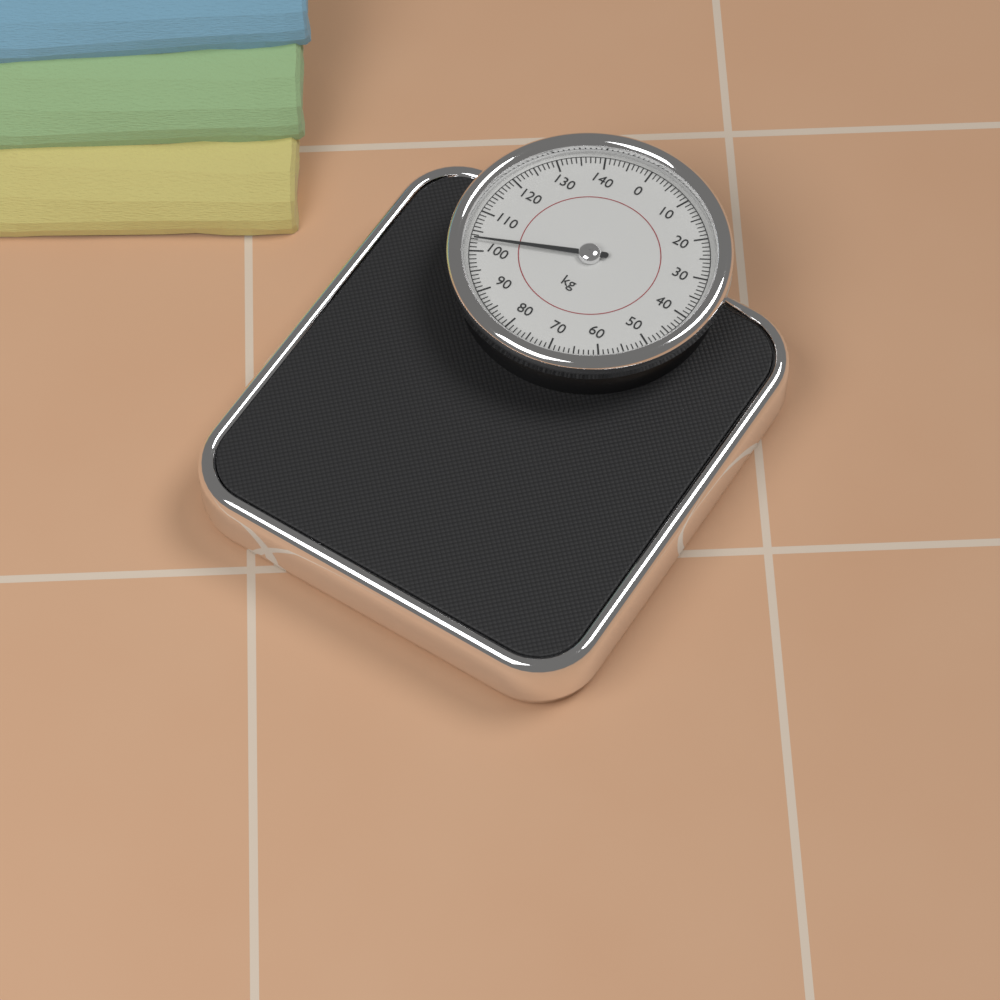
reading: 103 kg
